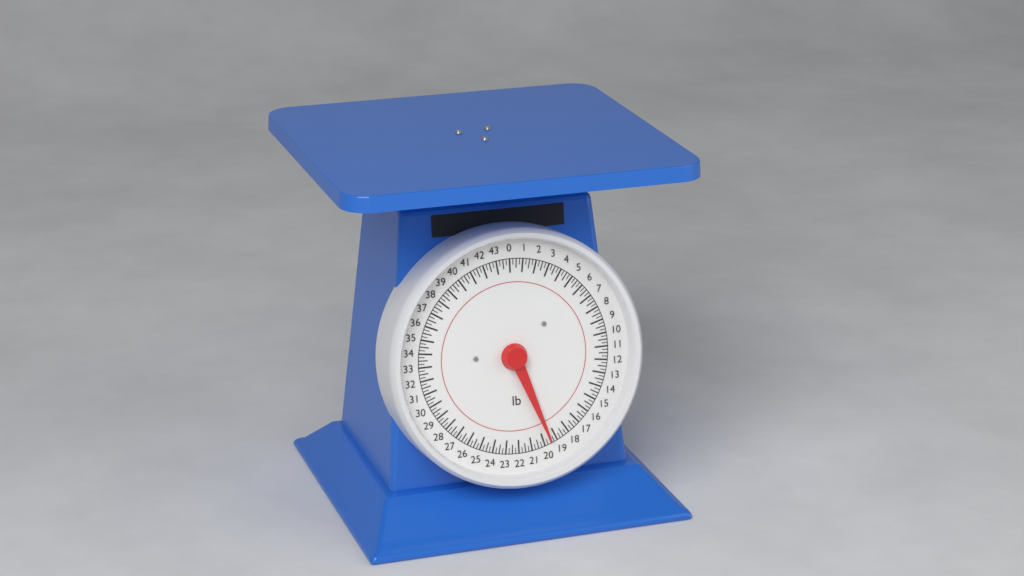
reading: 19.50 lb
